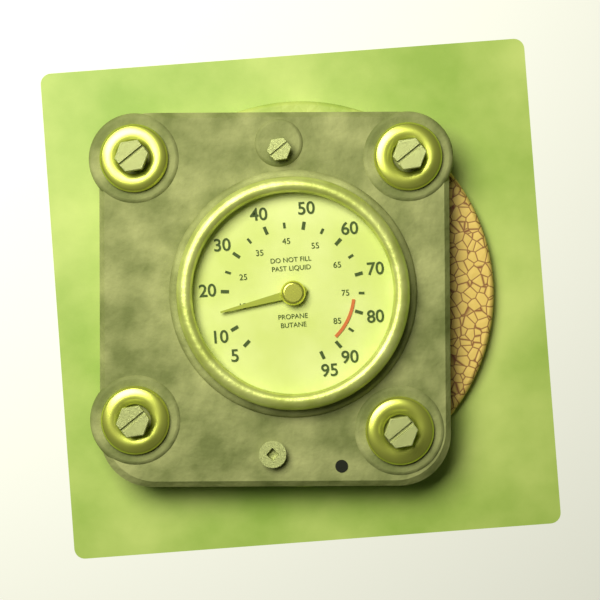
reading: 15 (no unit)
